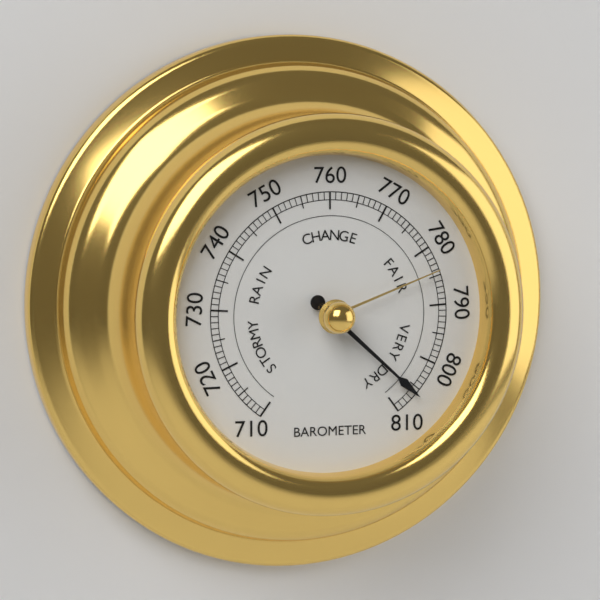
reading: 806 (no unit)
